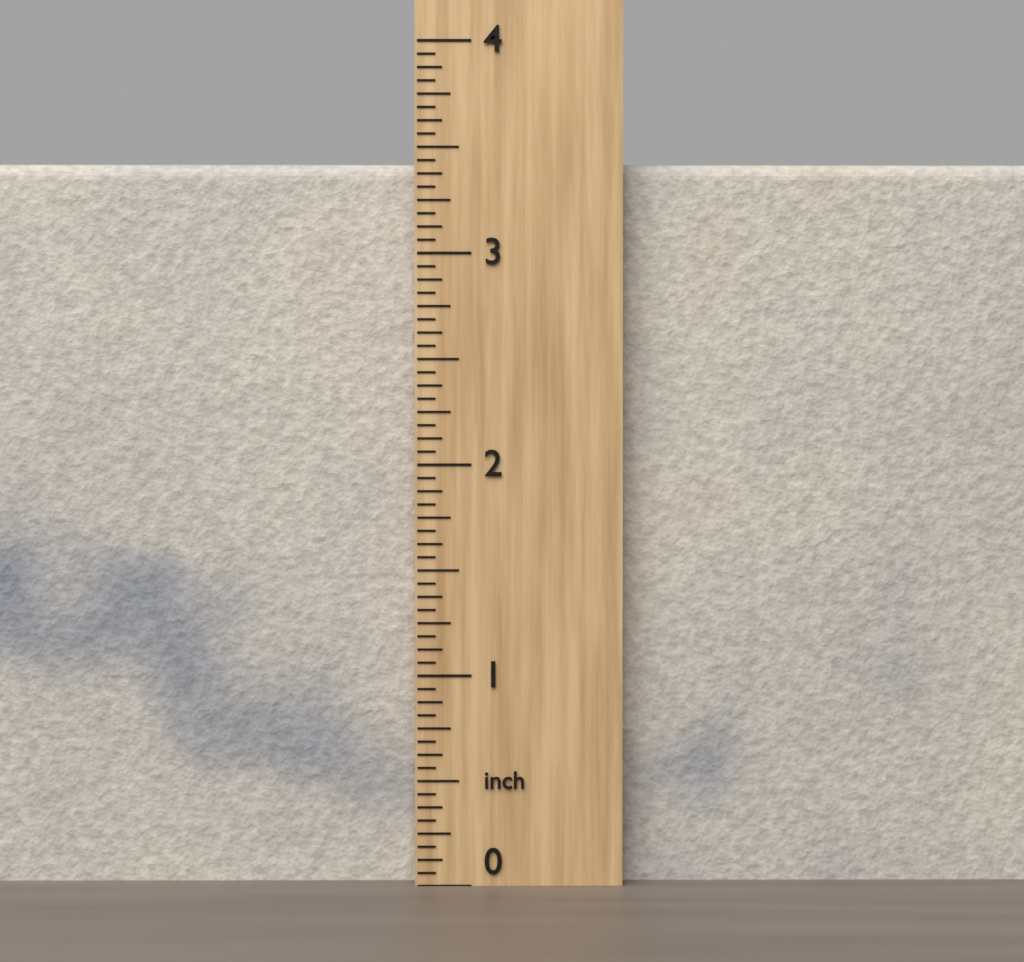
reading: 3.4375 inch
